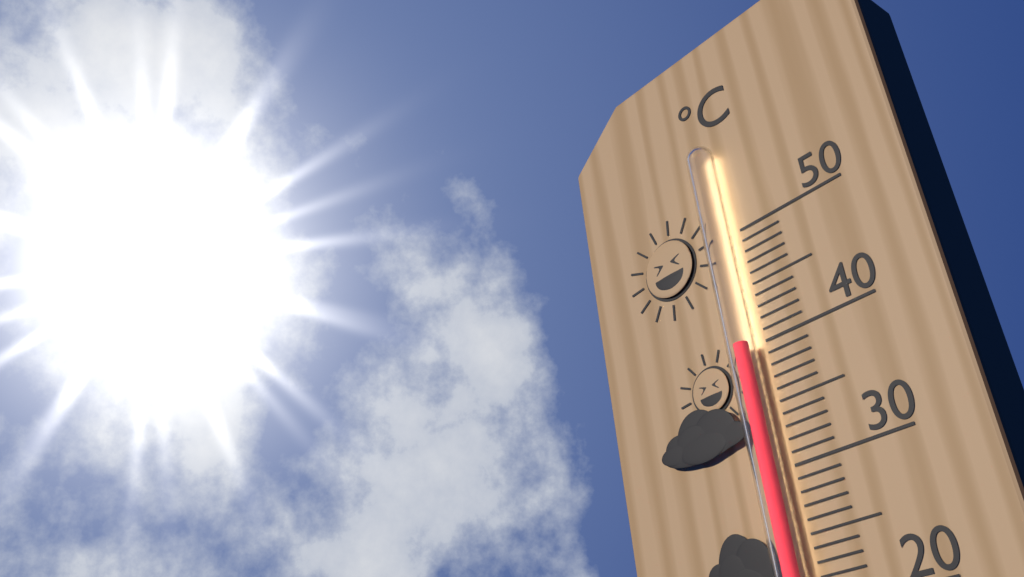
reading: 40 °C
